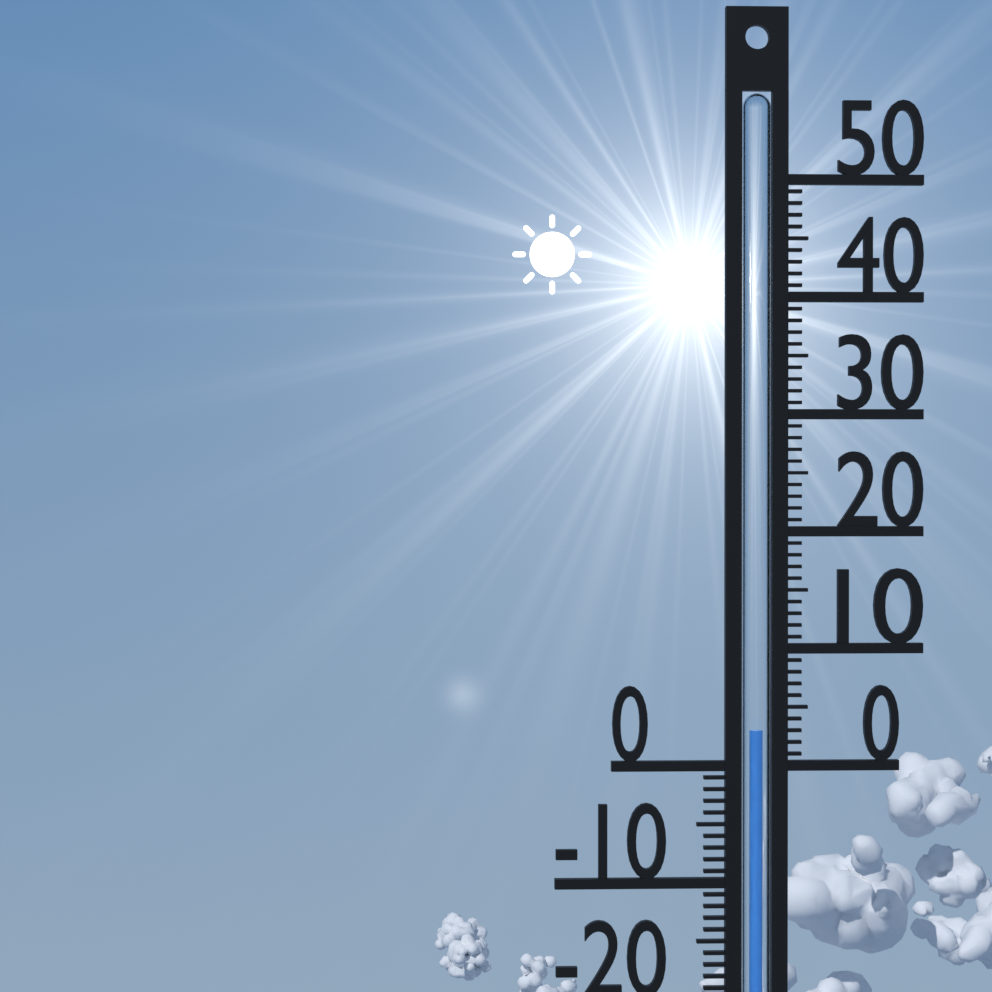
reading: 3 °C
